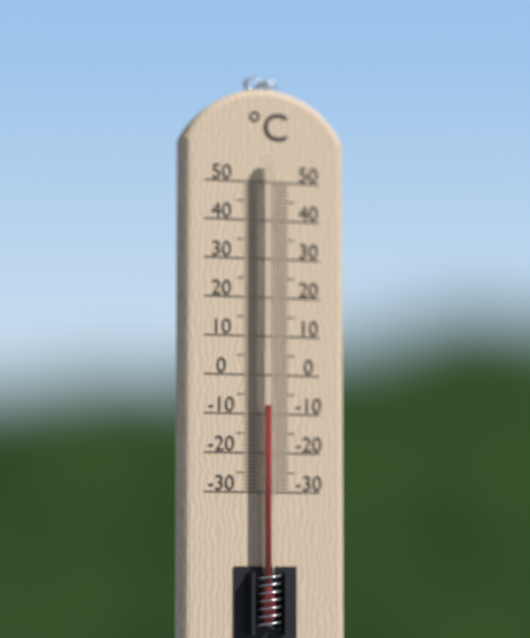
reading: -8 °C
